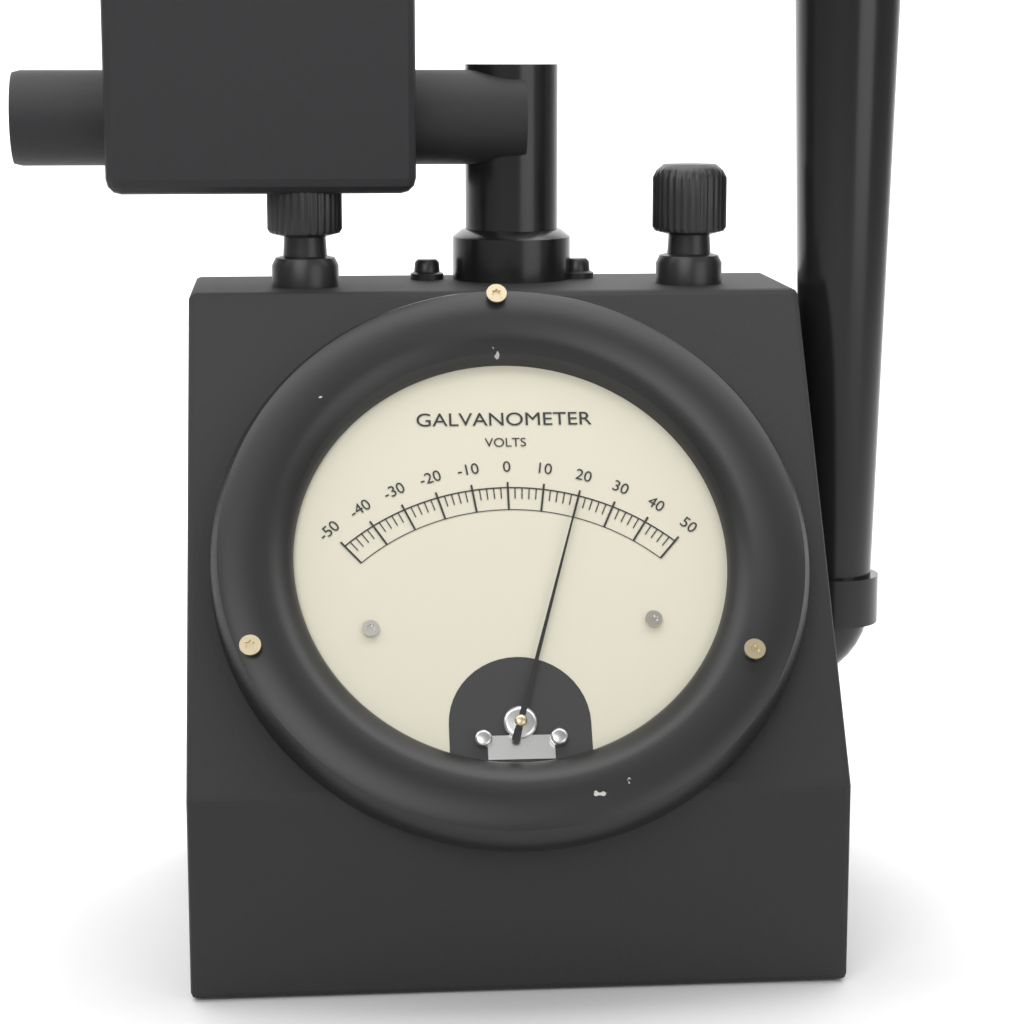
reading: 20 V
